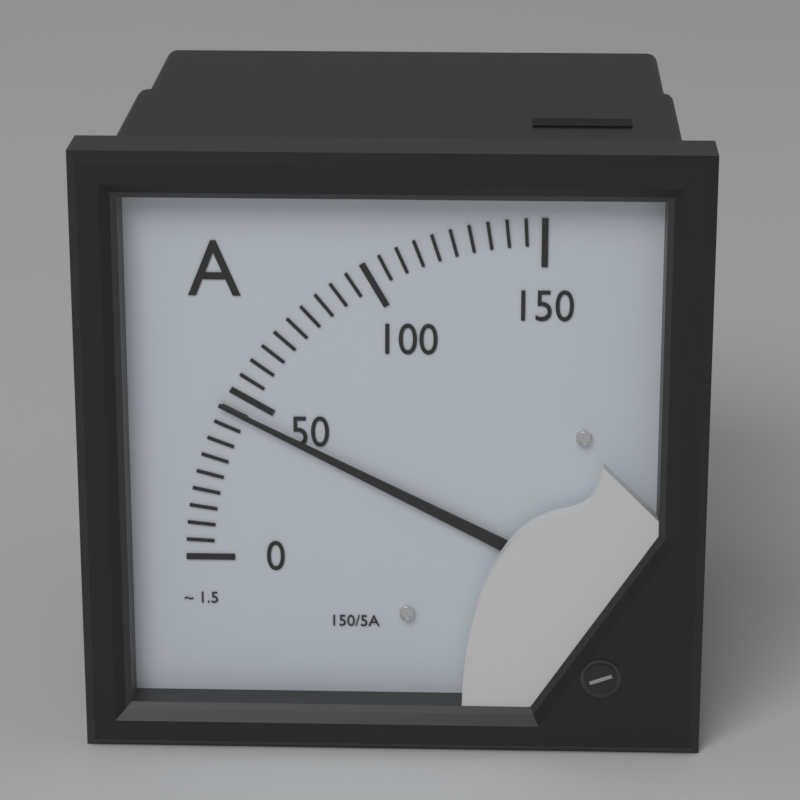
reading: 45 A
